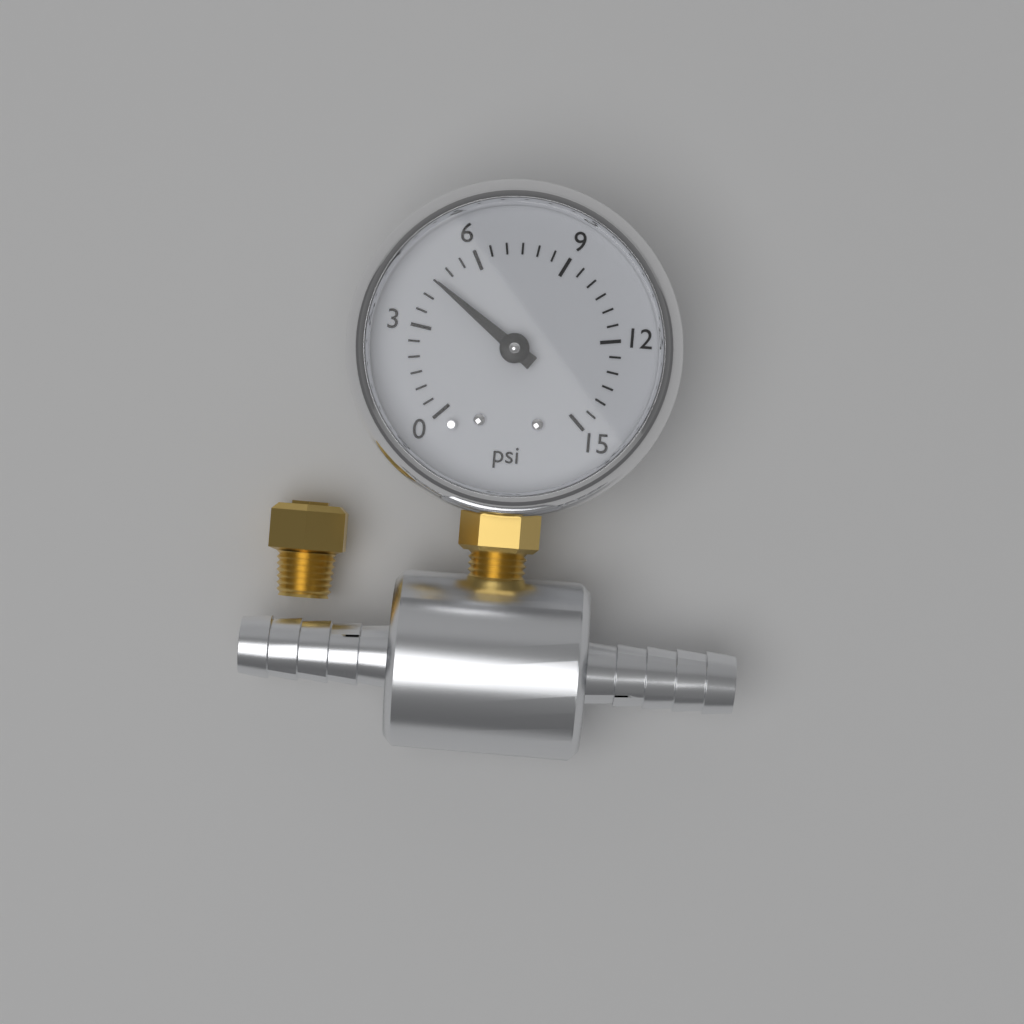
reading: 4.5 psi
